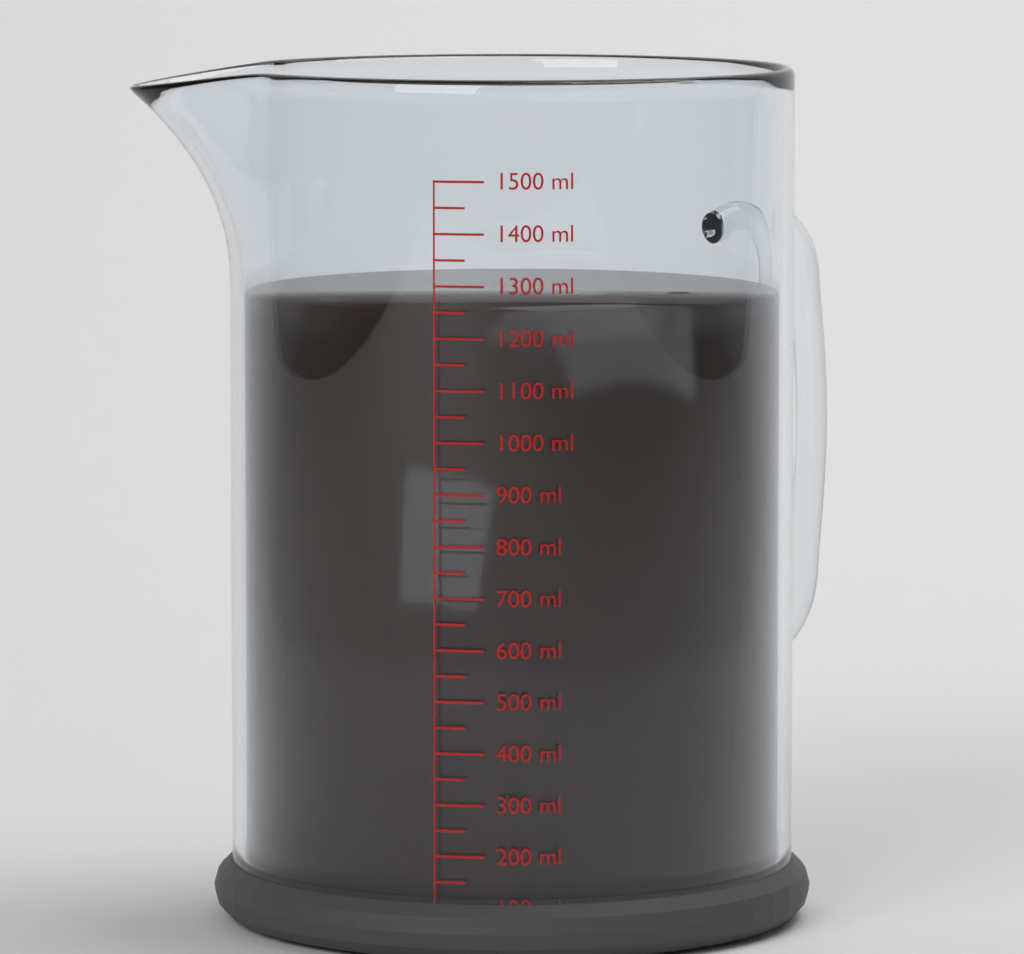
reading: 1250 ml
